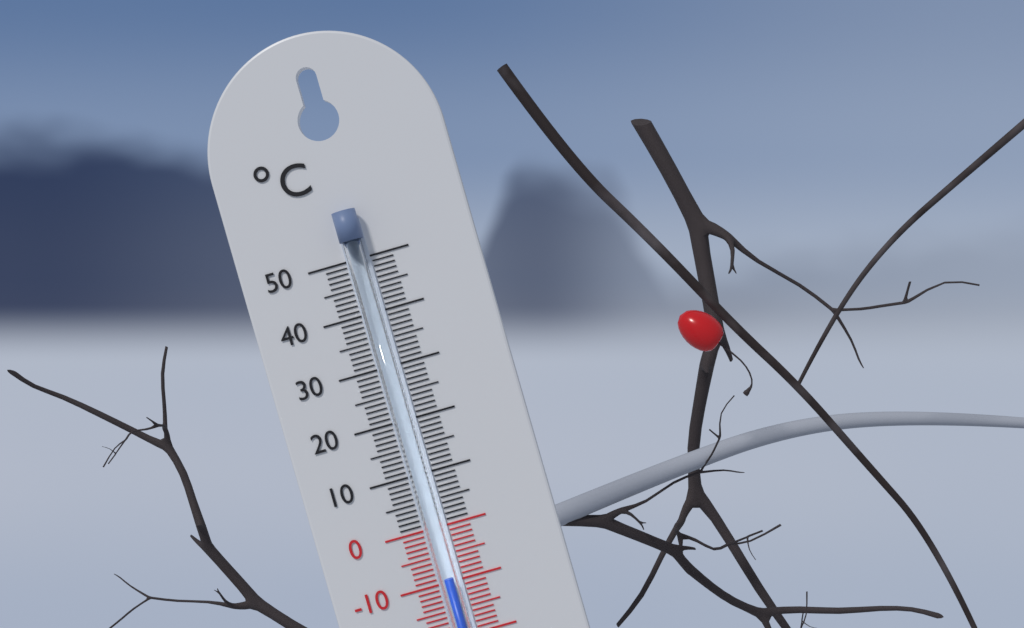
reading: -9 °C
